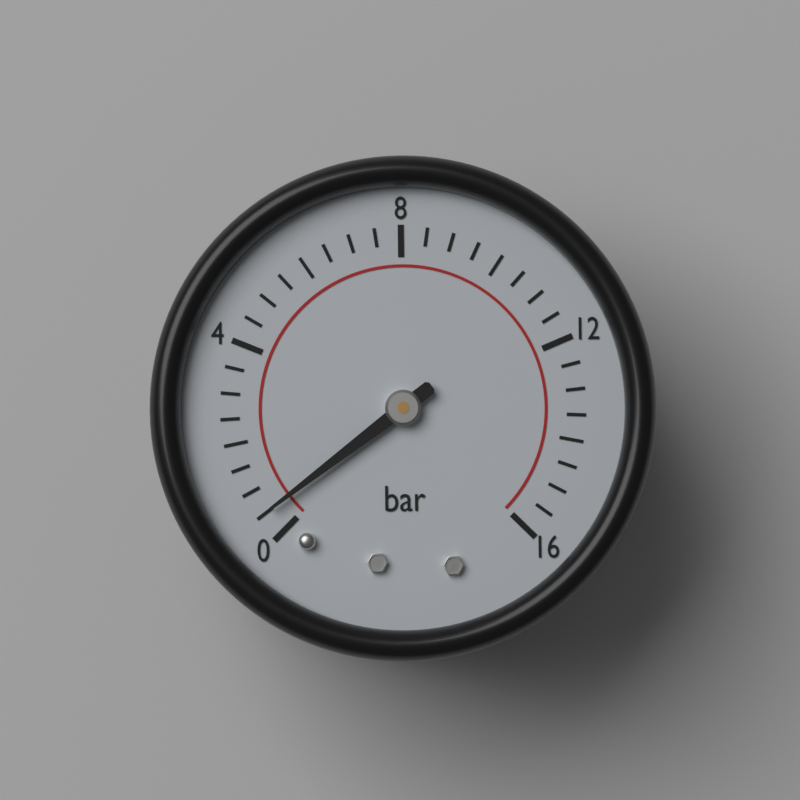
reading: 0.5 bar
